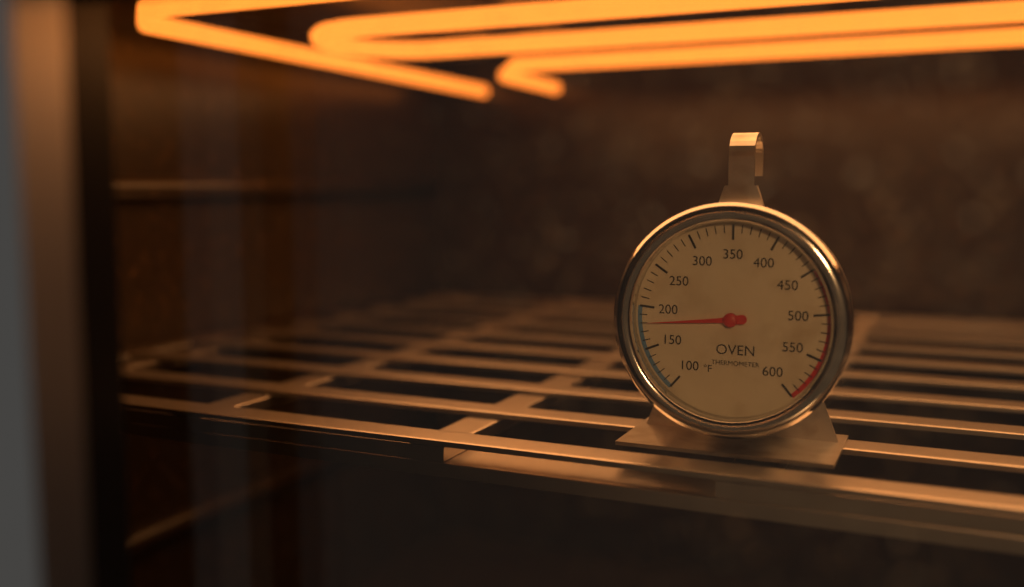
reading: 180 °F
